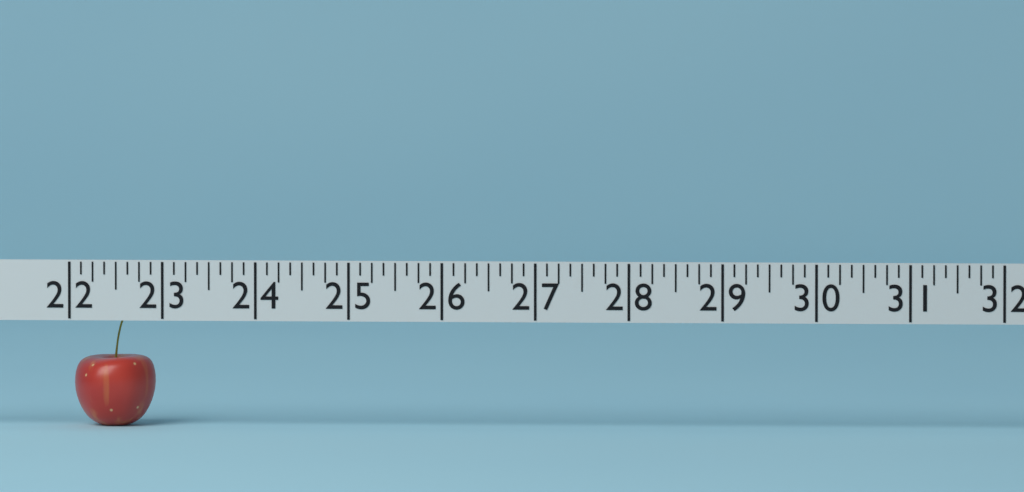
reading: 22.875 (no unit)
